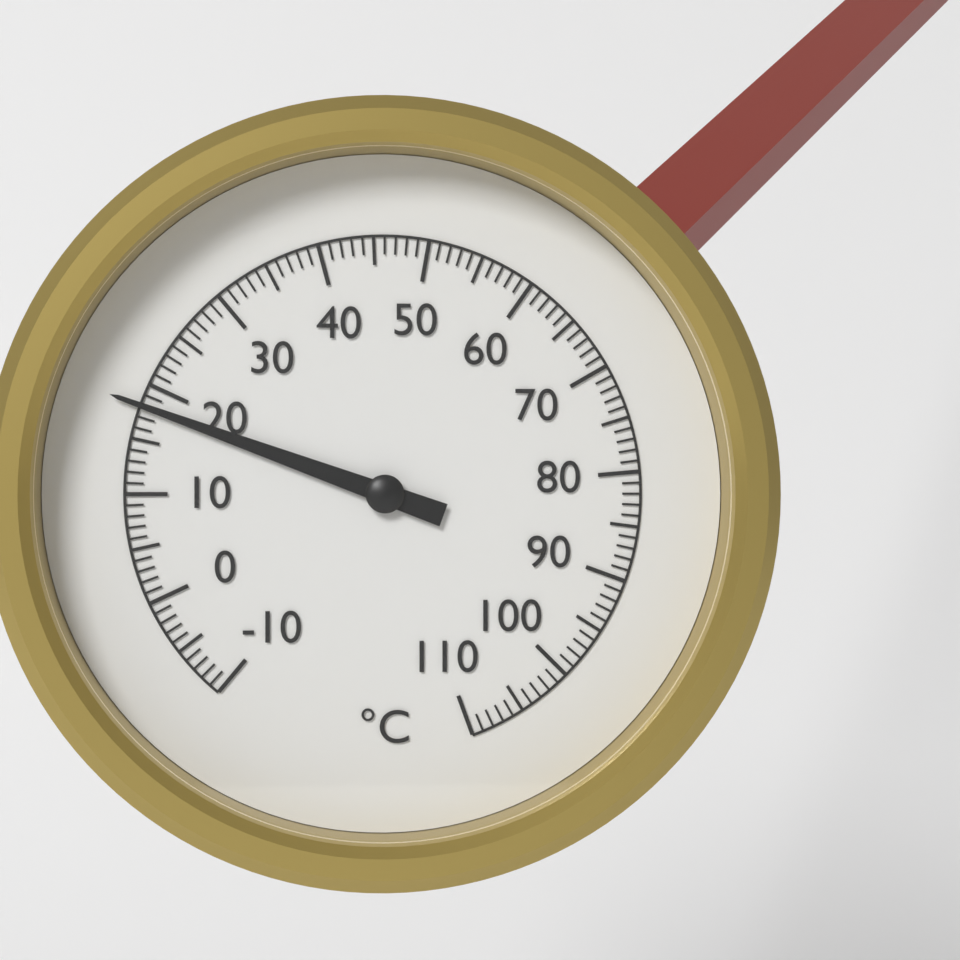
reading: 18 °C
